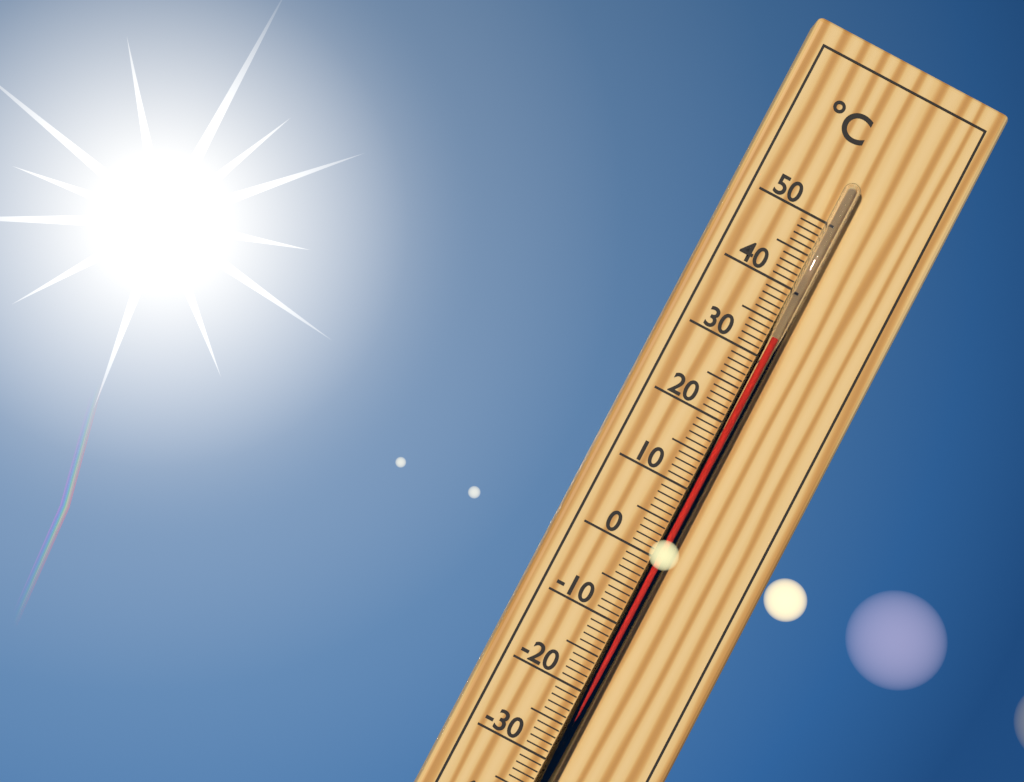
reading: 33 °C
